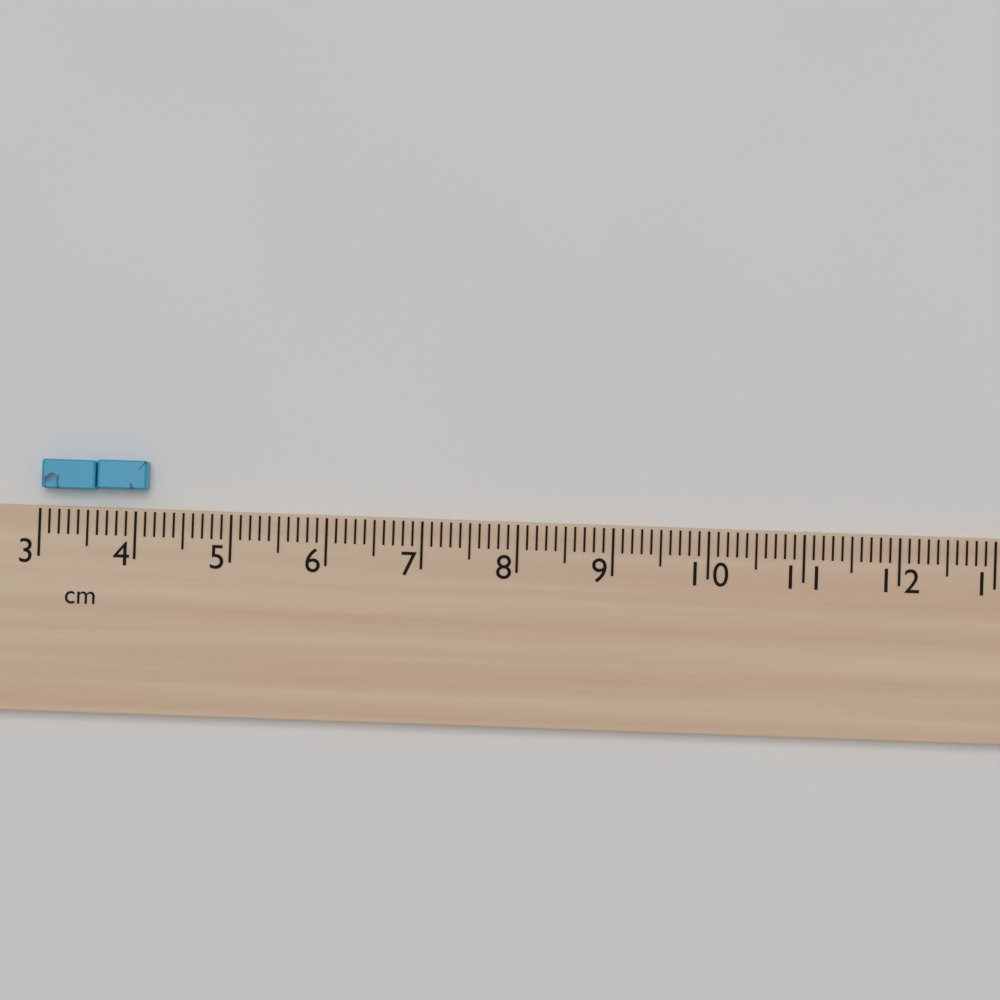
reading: 4.1 cm
